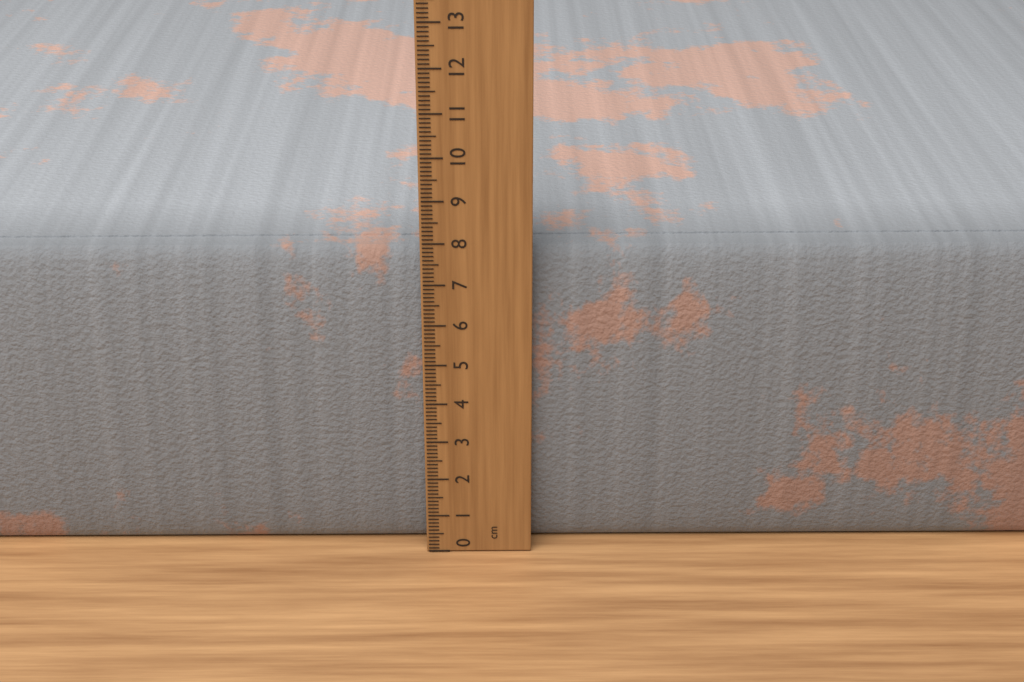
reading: 7.7 cm
